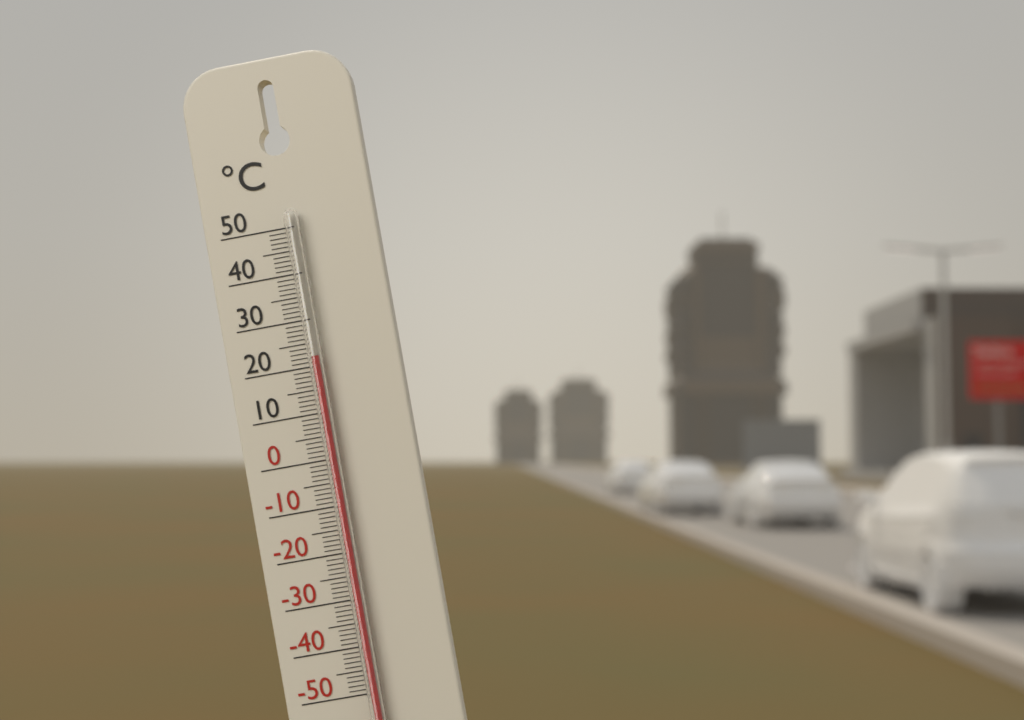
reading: 22 °C
